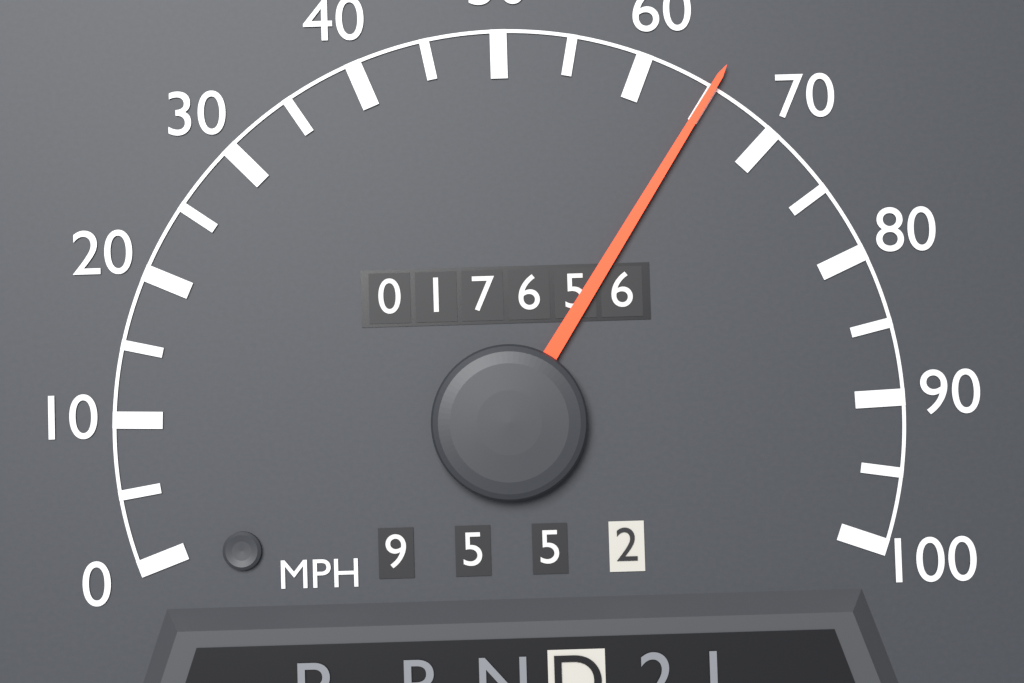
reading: 65 MPH
